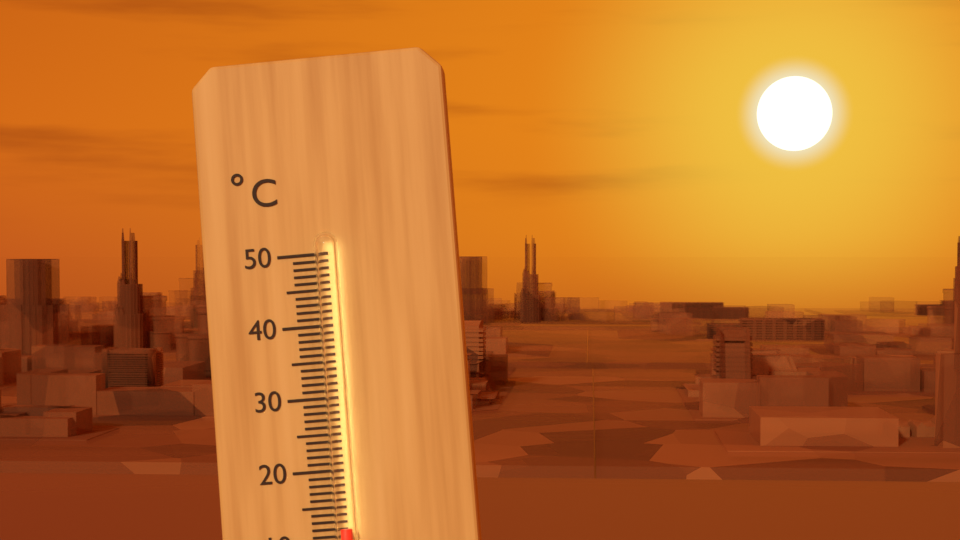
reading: 12 °C
